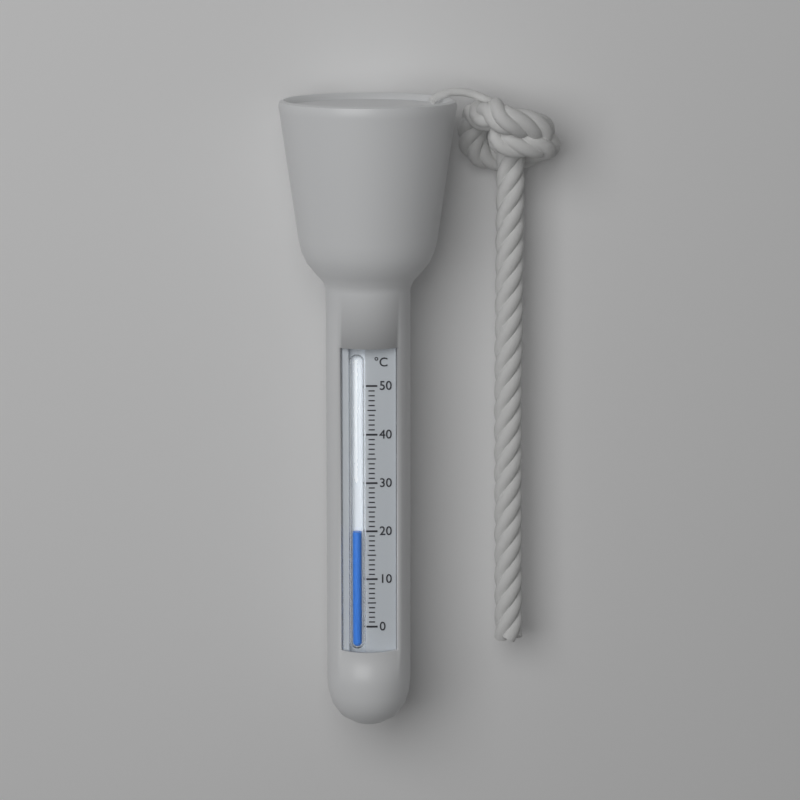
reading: 20 °C
